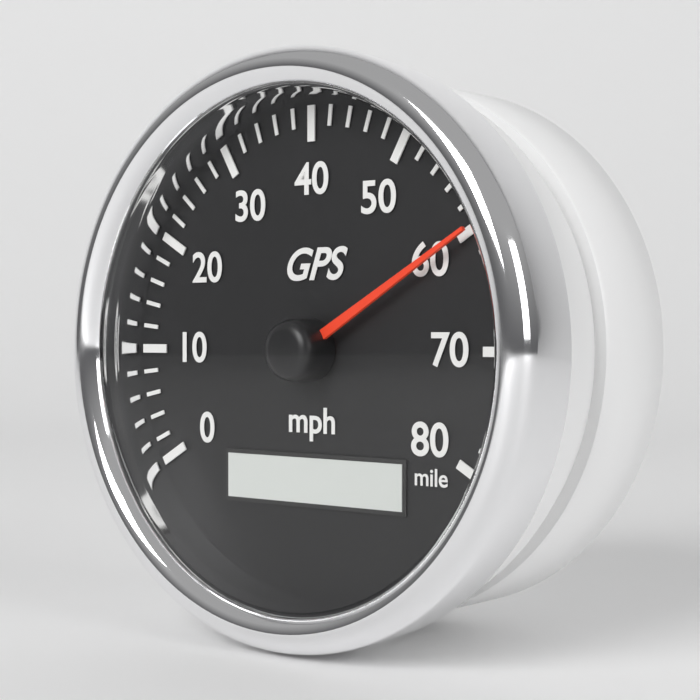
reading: 60 mph
